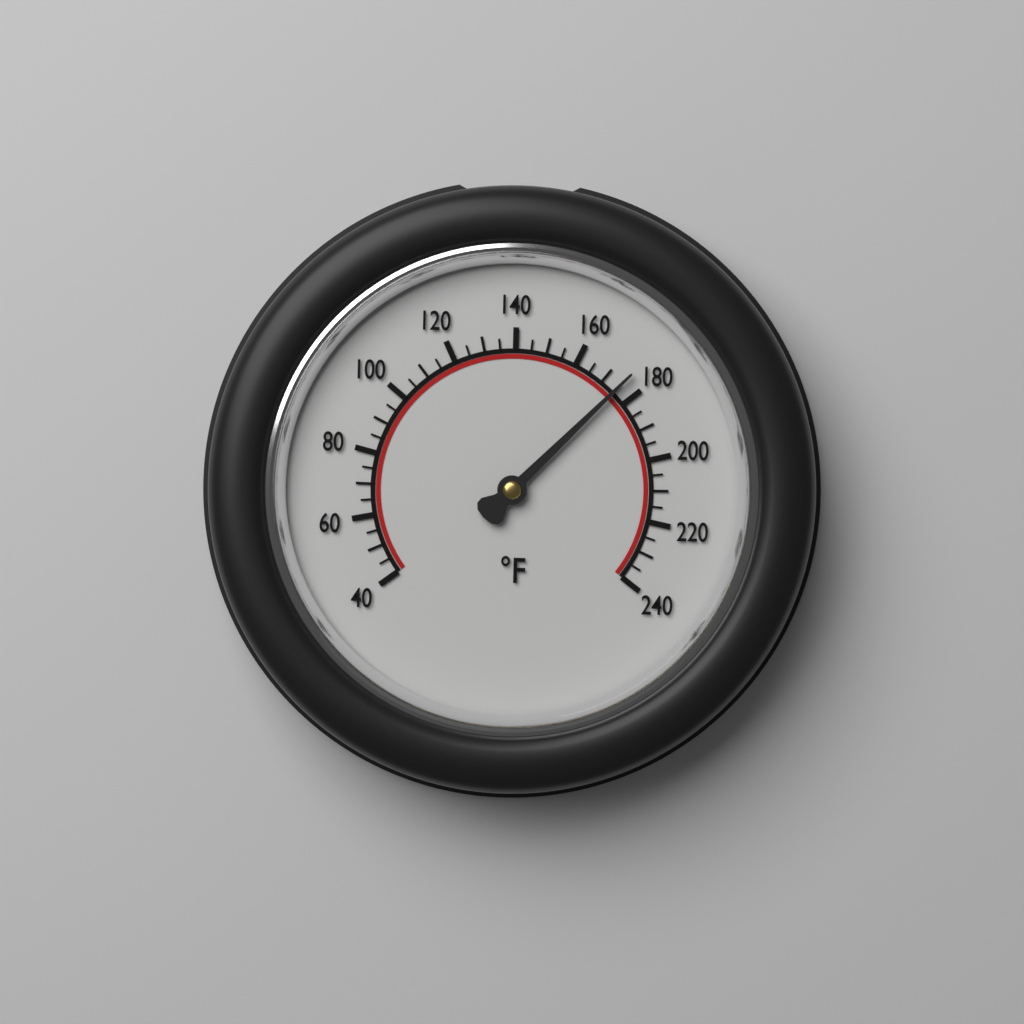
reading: 175 °F
